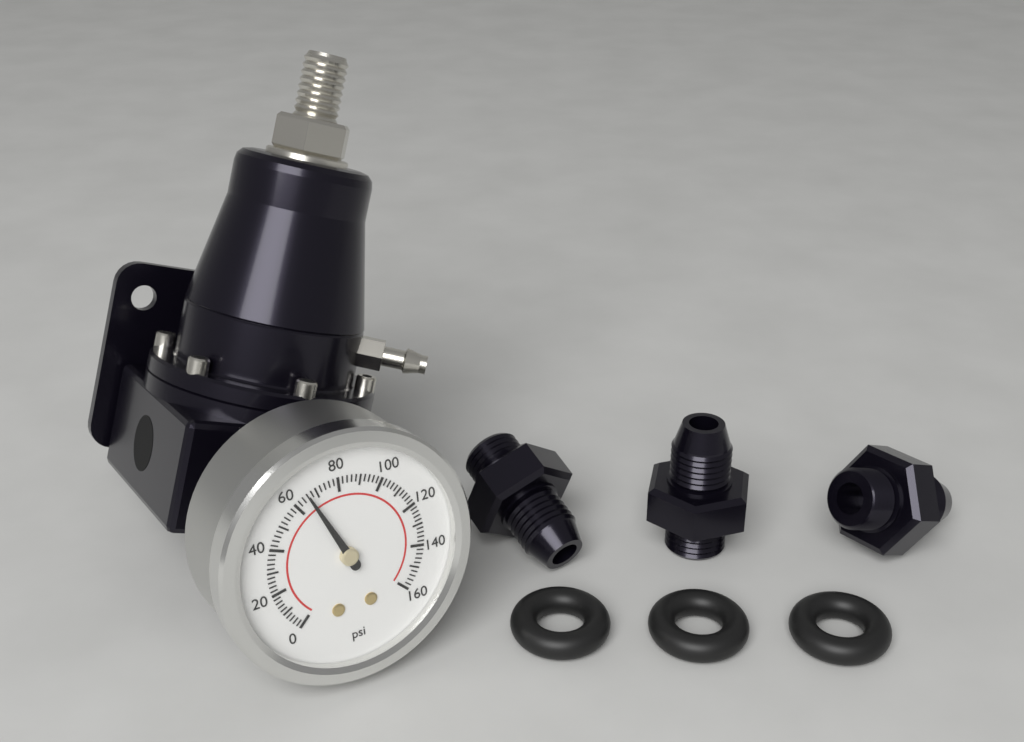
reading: 66 psi
